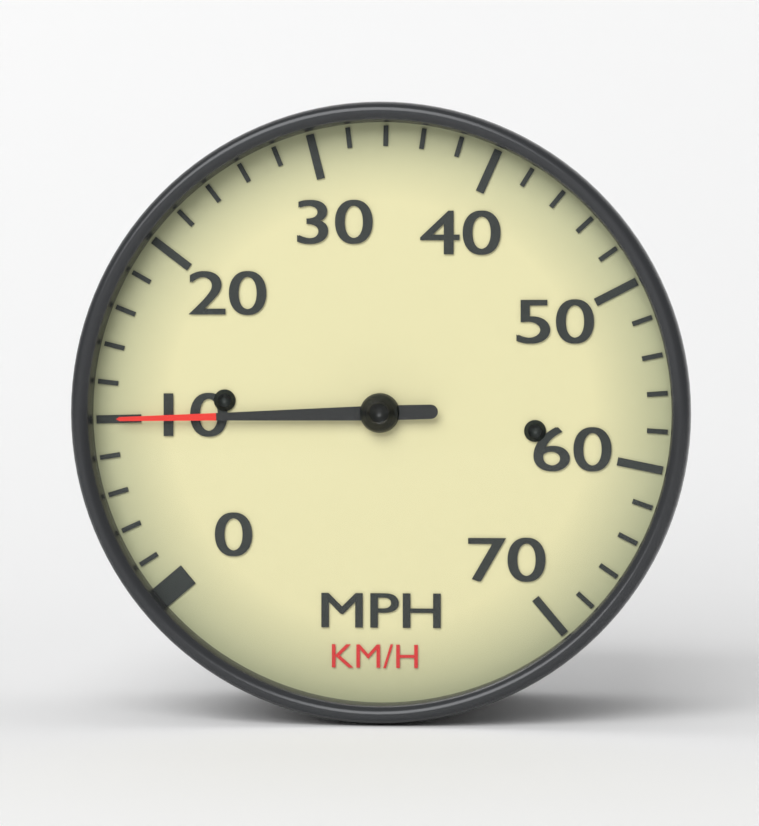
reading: 10 mph
